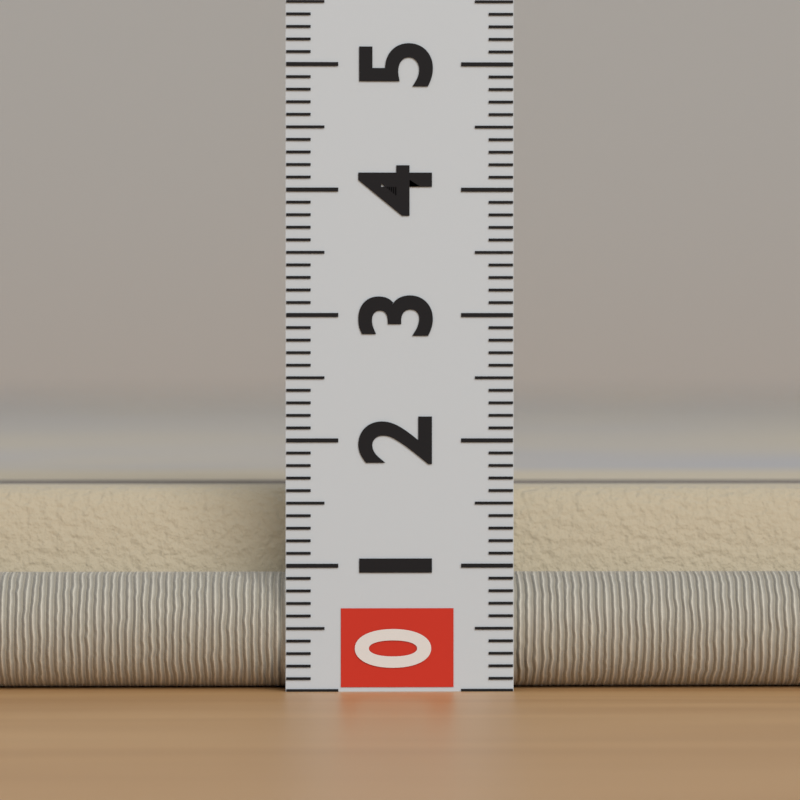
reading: 1.6 (no unit)
